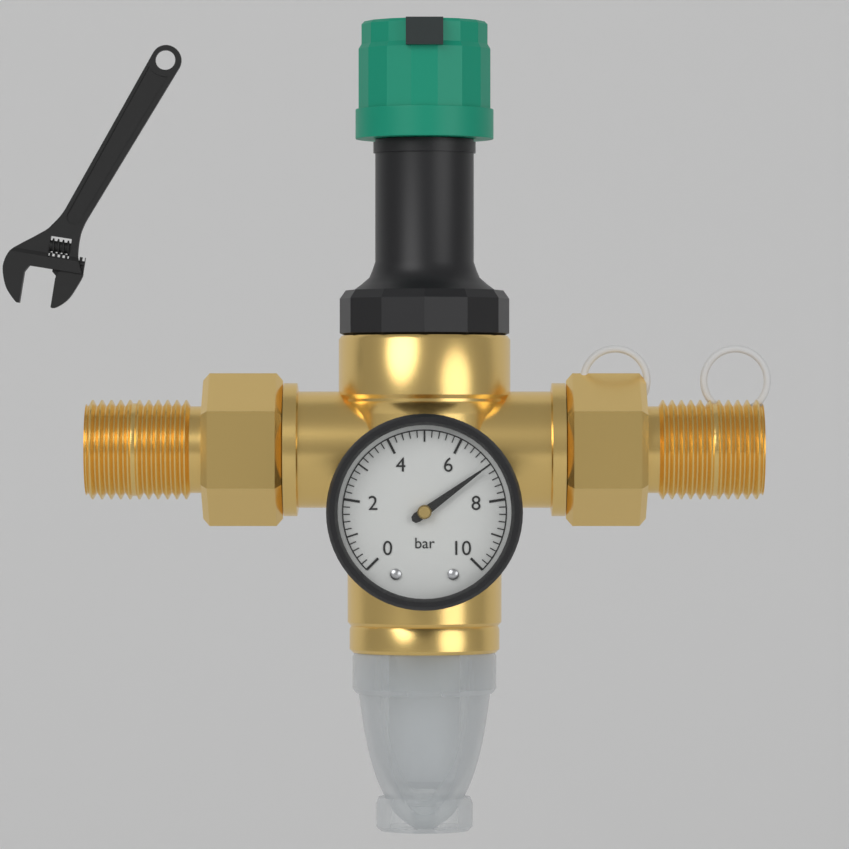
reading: 7.0 bar
